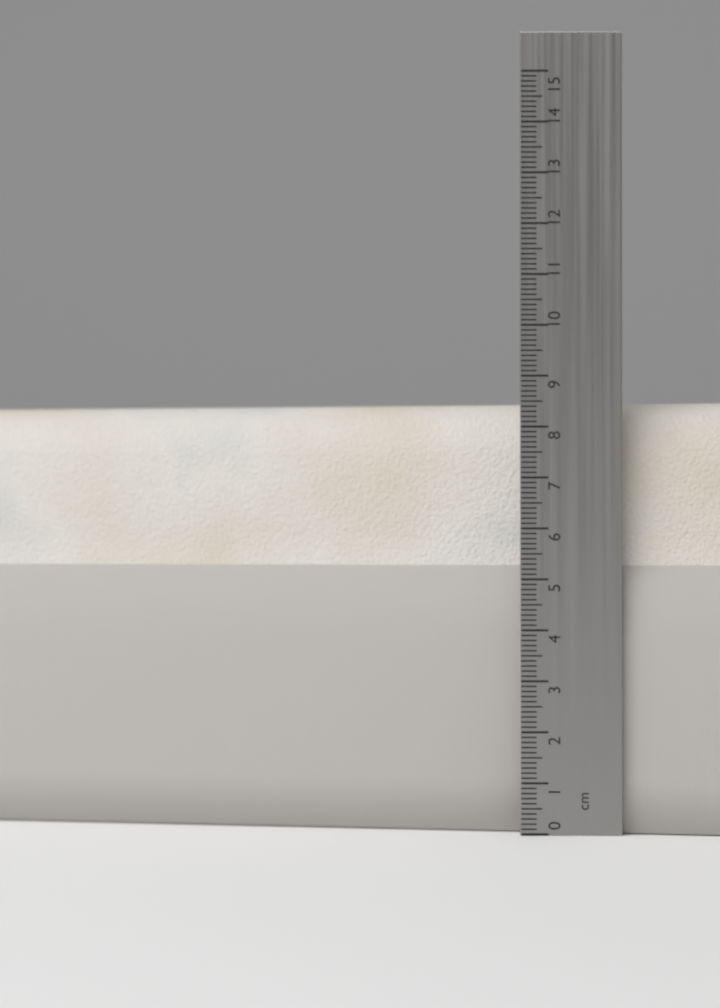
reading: 8.5 cm
